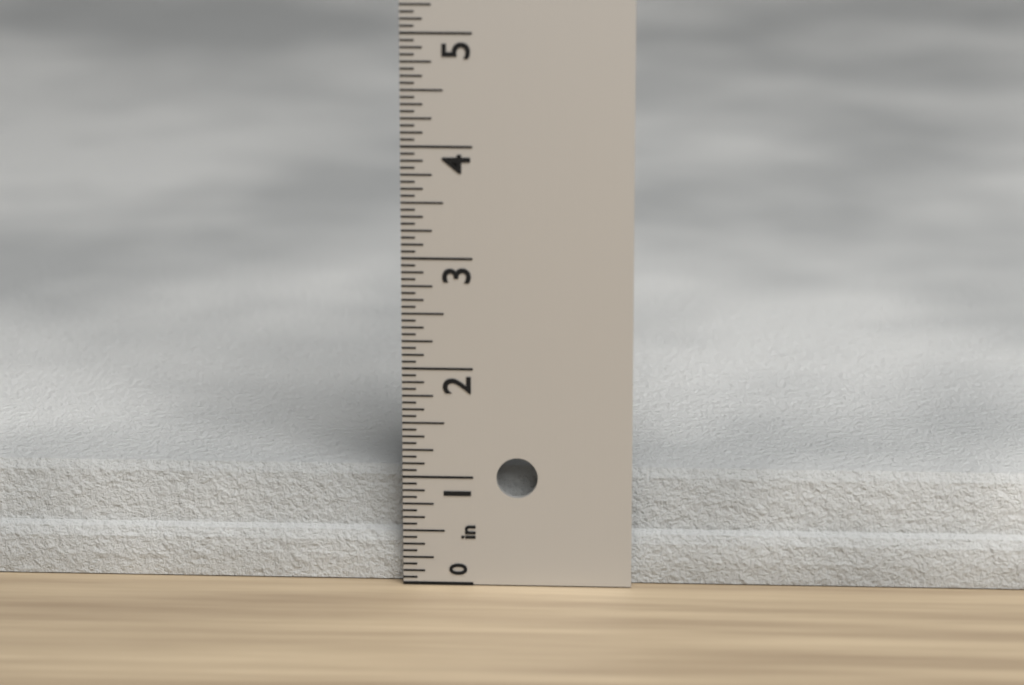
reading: 1.0000 in
